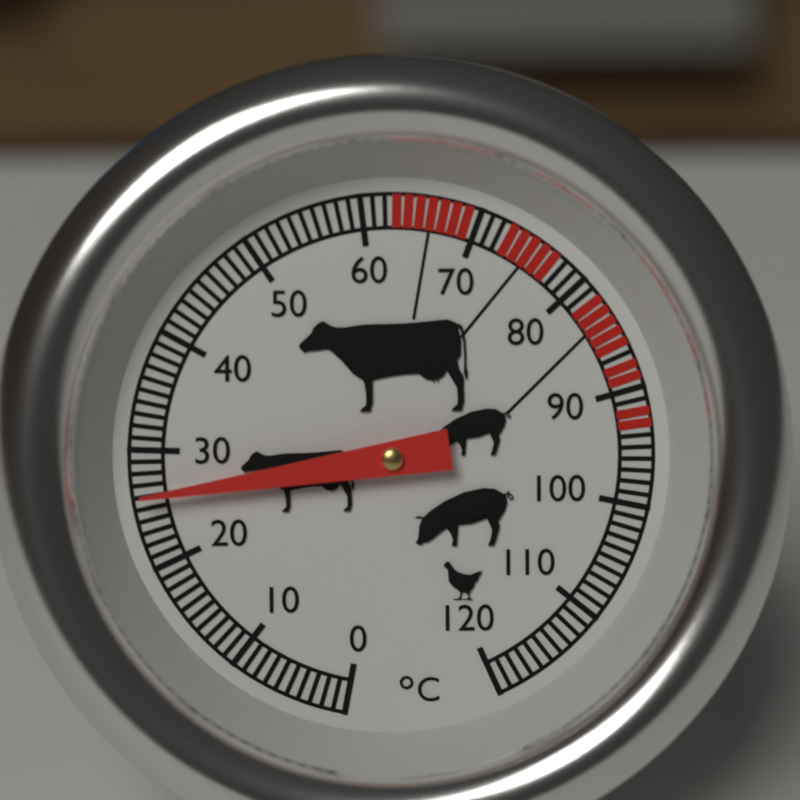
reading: 26 °C
